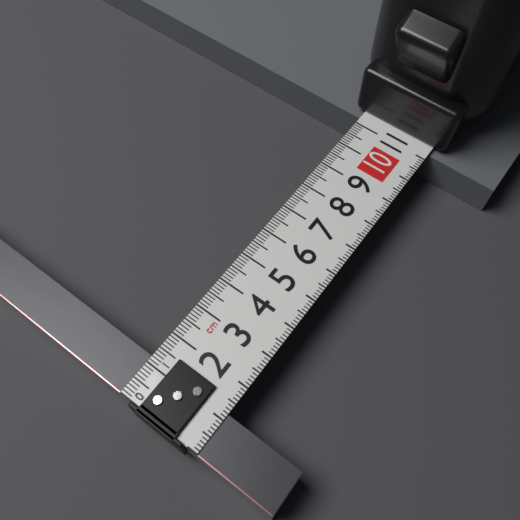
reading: 1.2 cm
